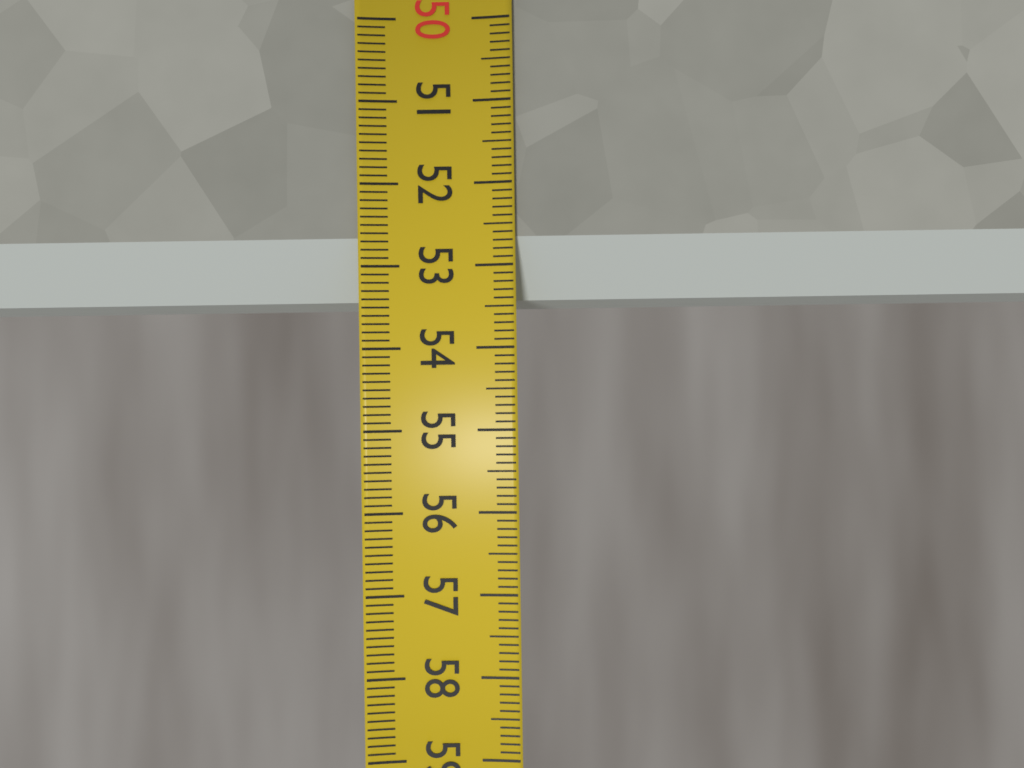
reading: 53.4 (no unit)
